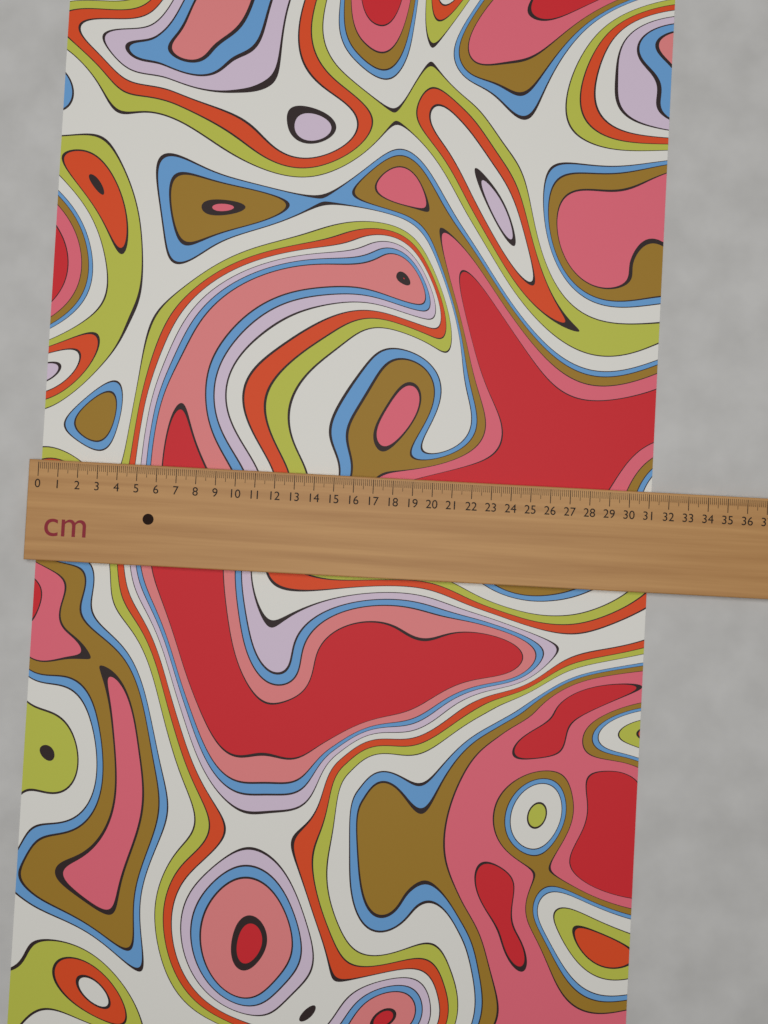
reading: 31.2 cm
